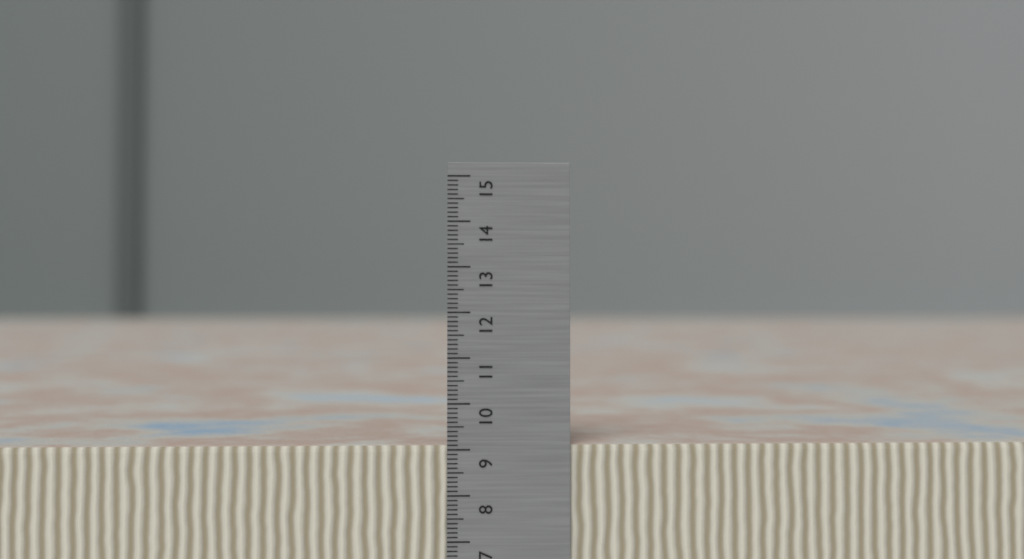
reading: 9.1 cm
